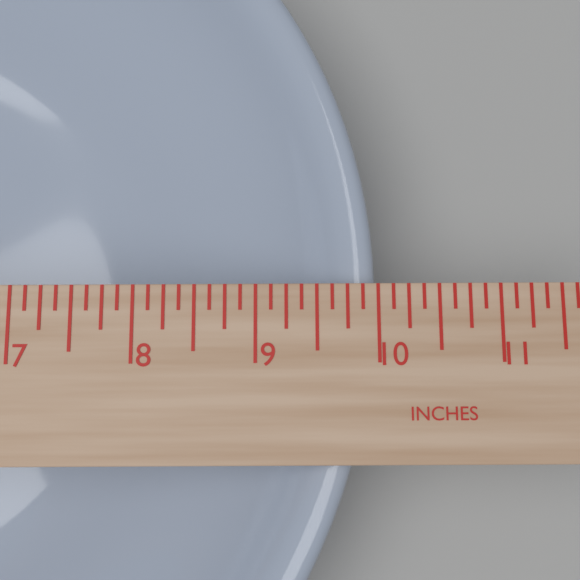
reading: 10.000 in
